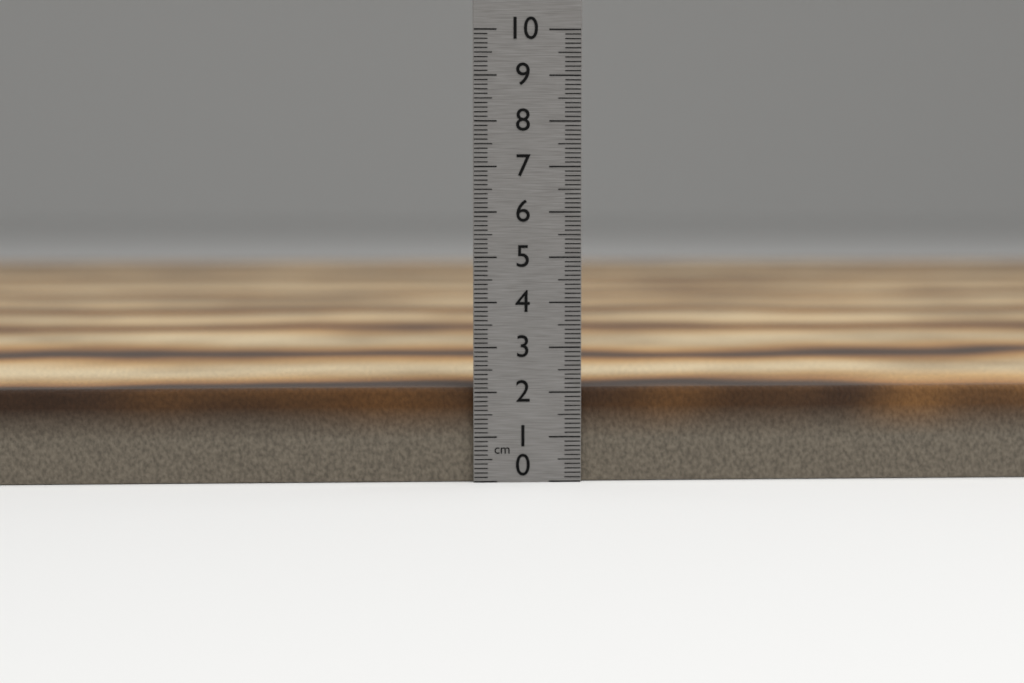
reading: 2.1 cm
